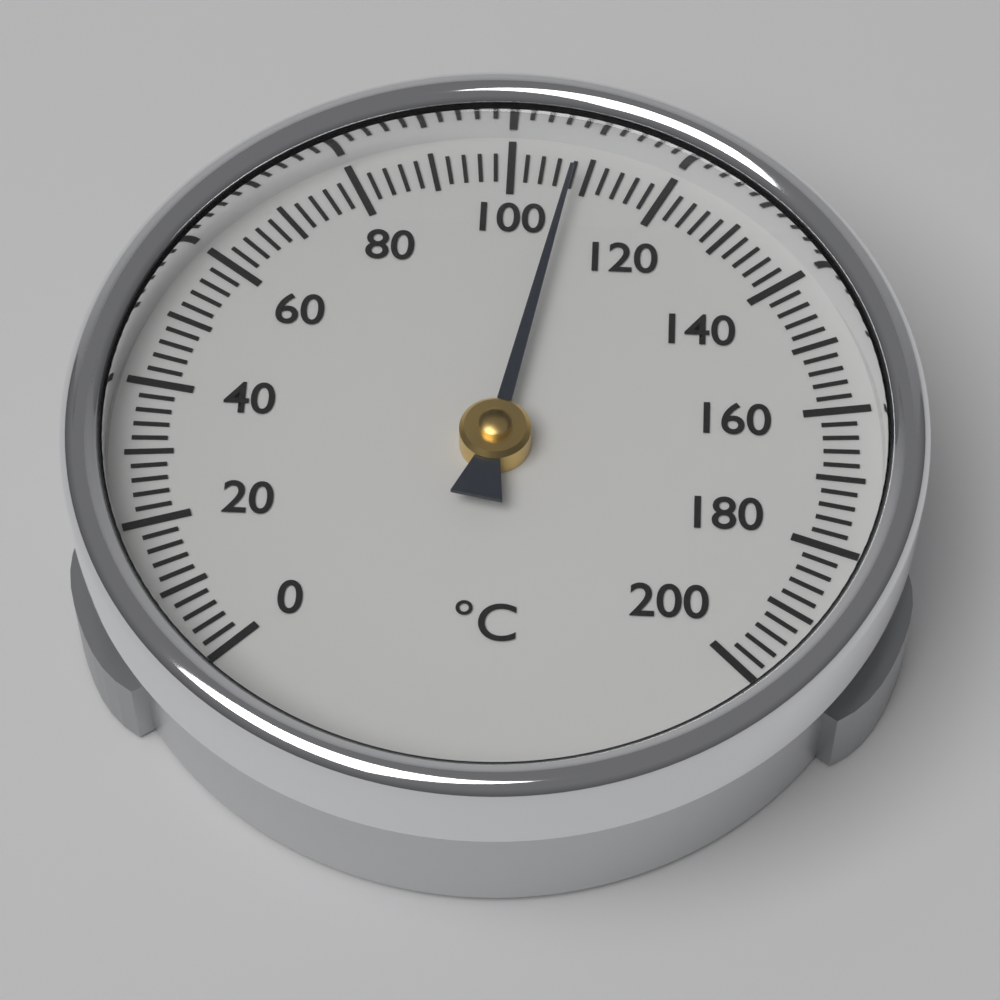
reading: 108 °C
